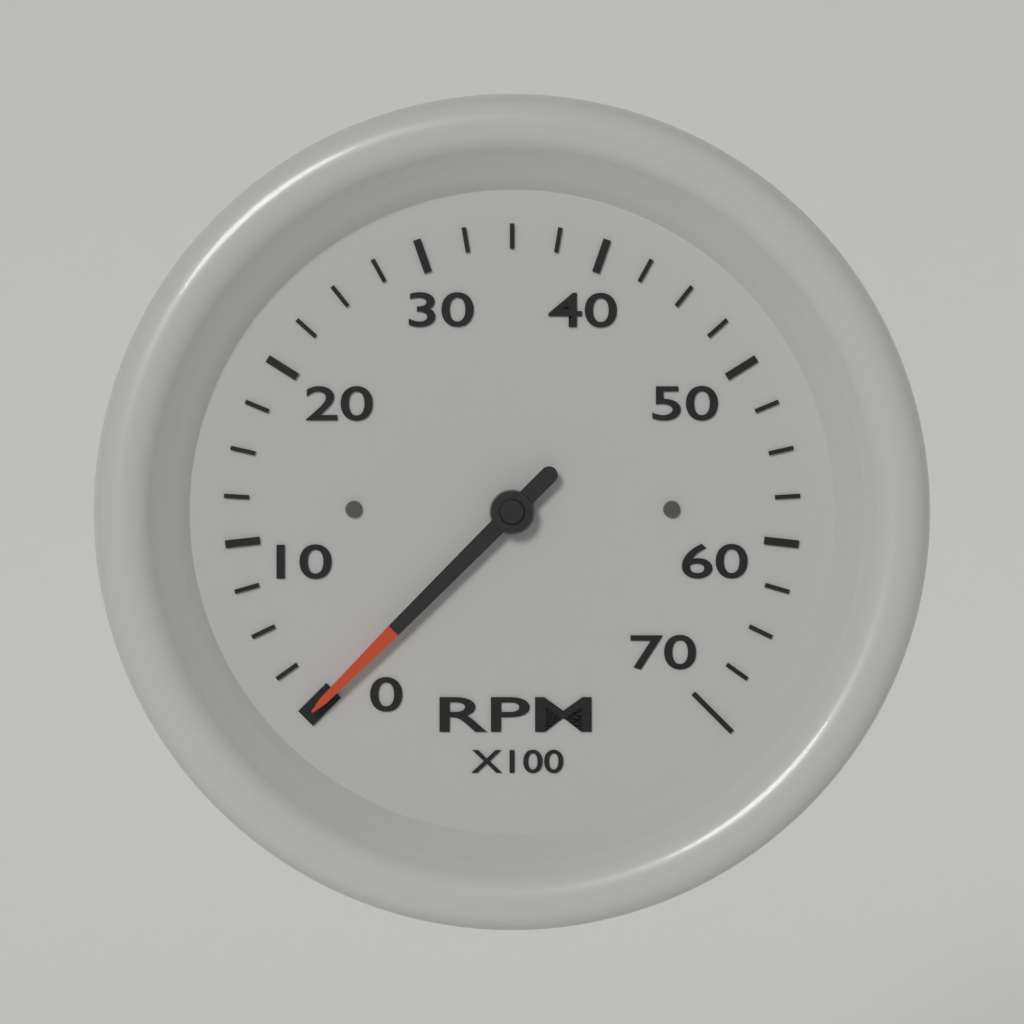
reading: 0 RPM
